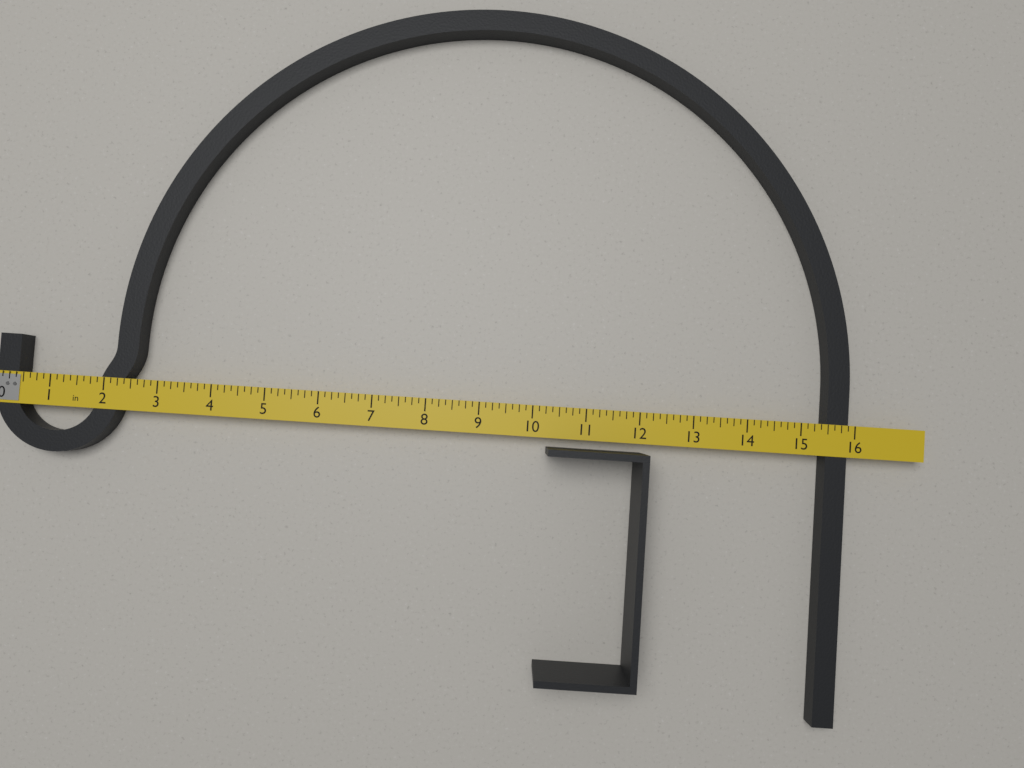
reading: 15.875 in
